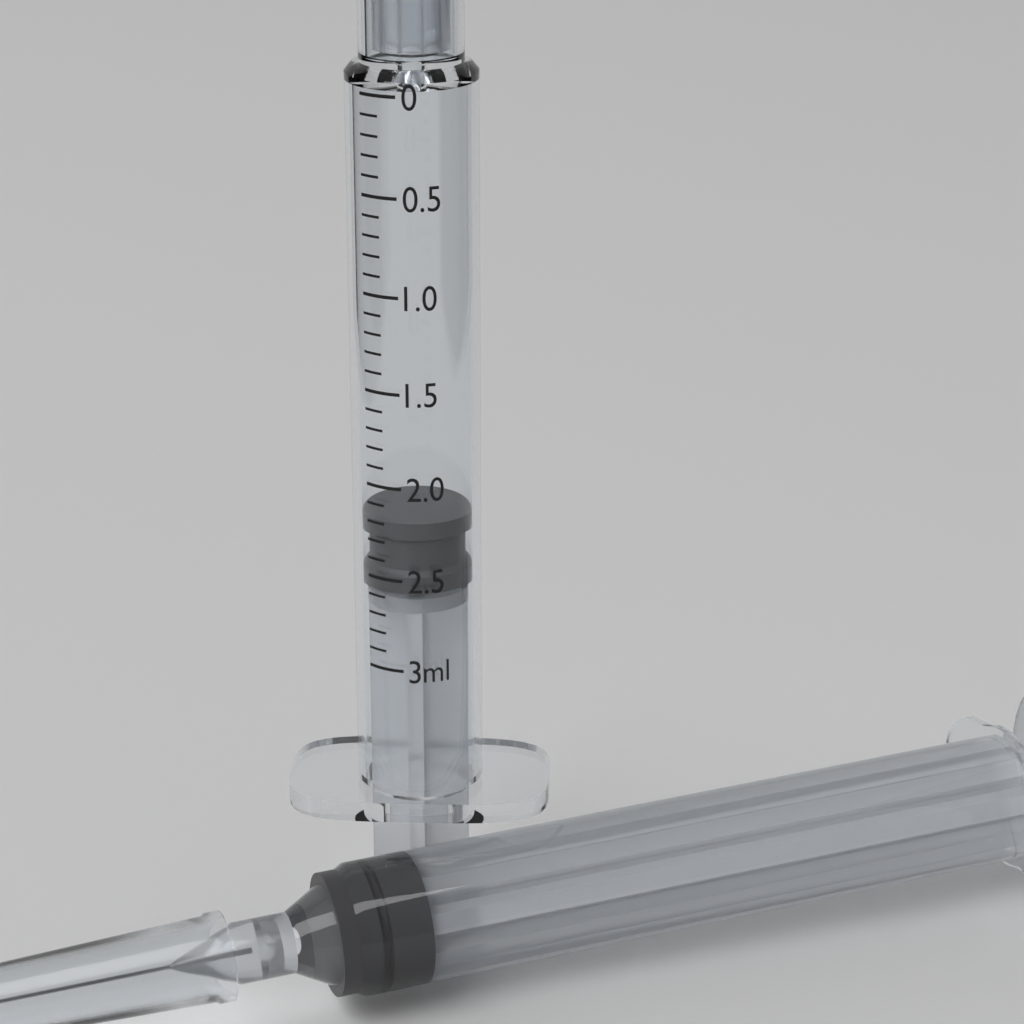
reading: 2.2 ml
